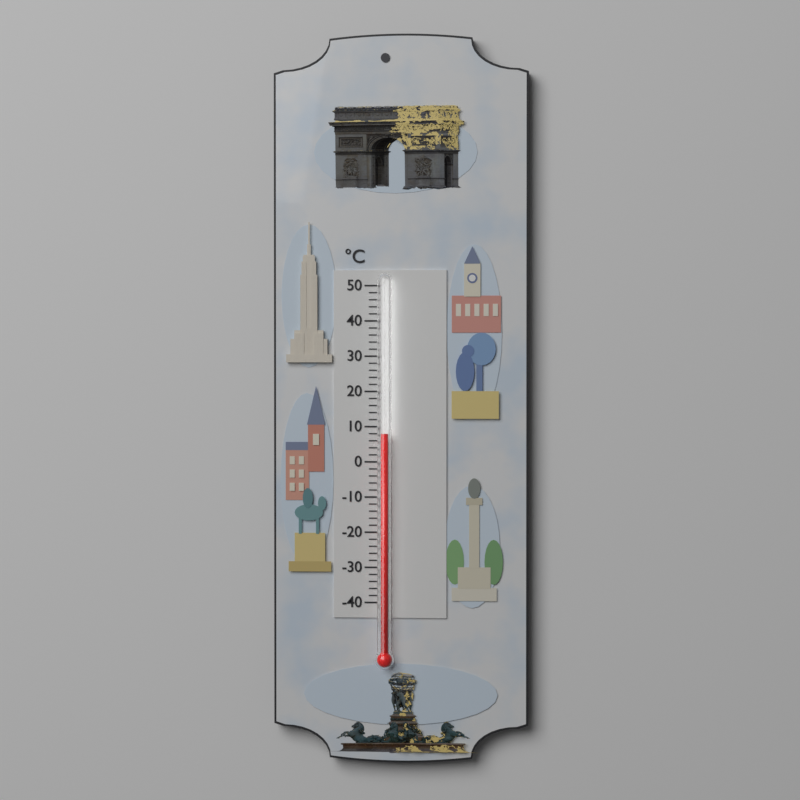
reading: 8 °C
